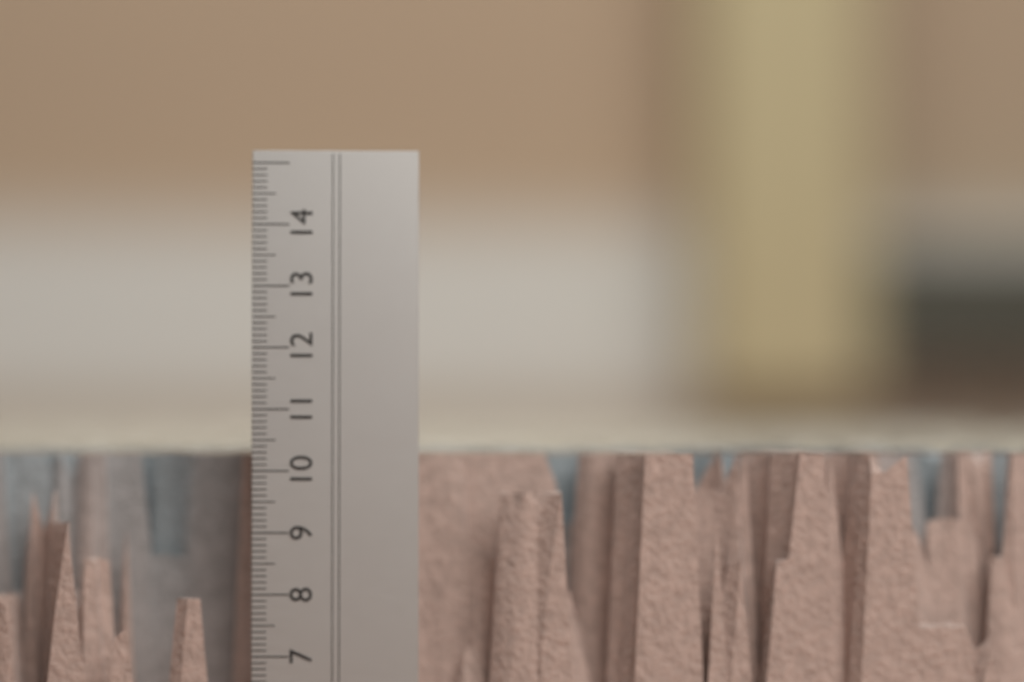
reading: 10.3 cm
